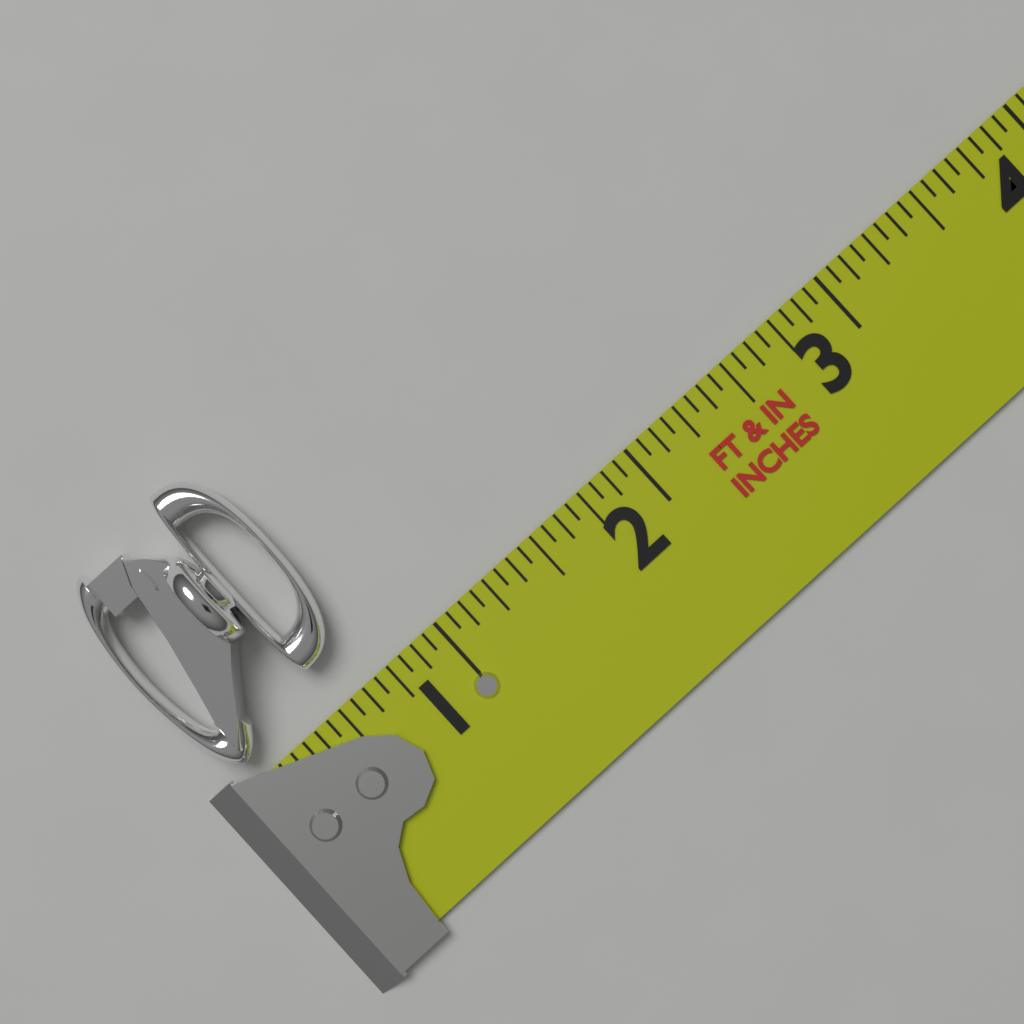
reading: 0.7500 in
